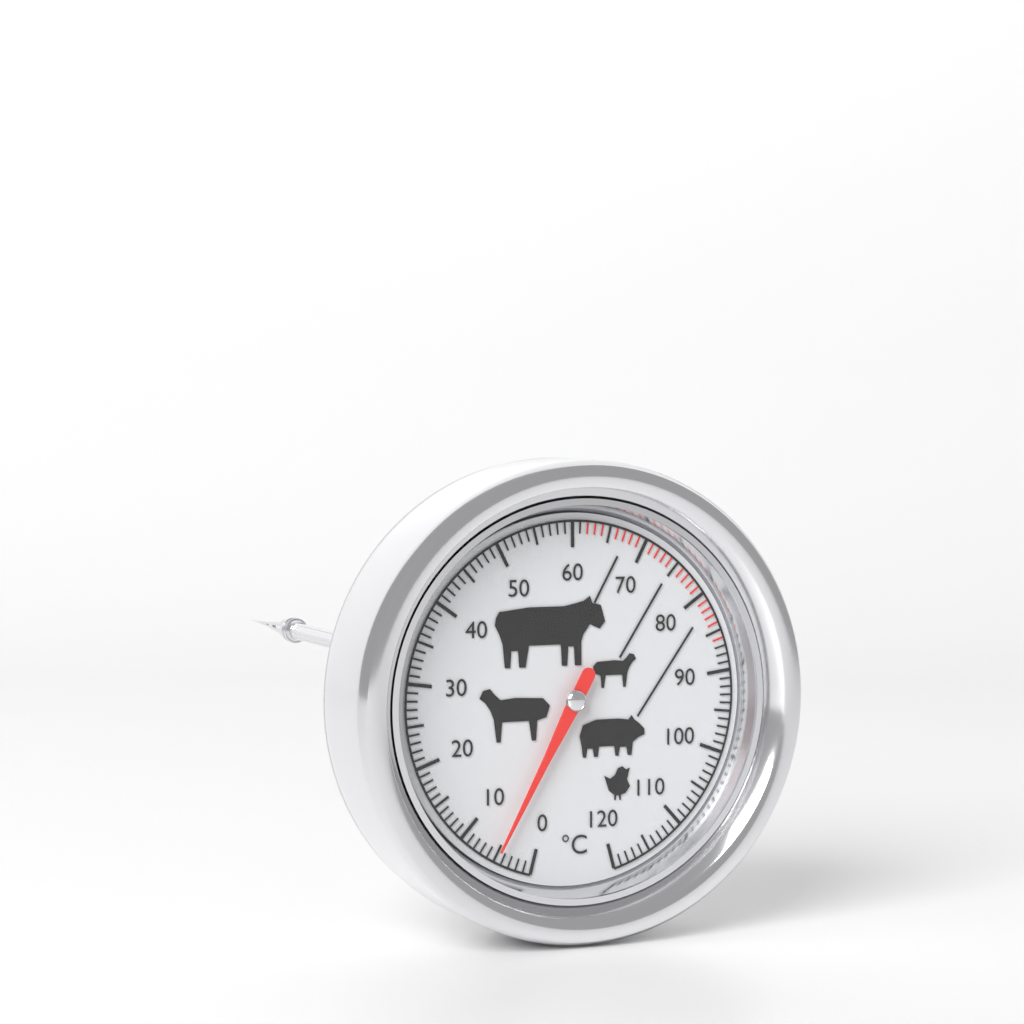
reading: 5 °C
